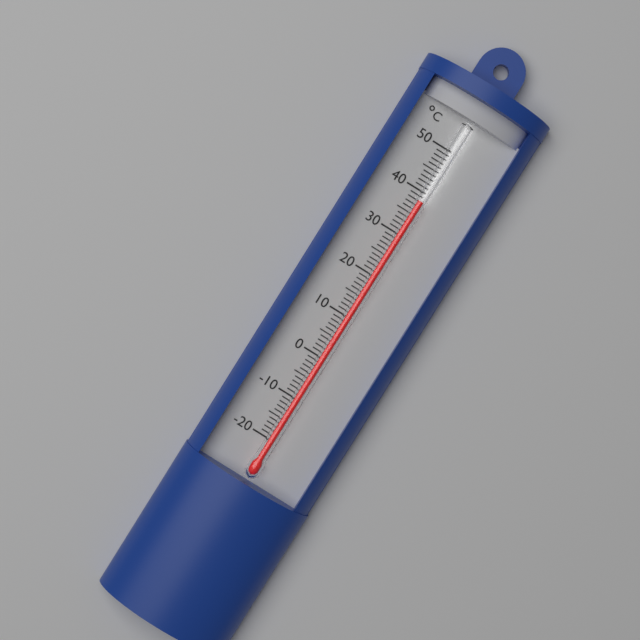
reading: 38 °C
